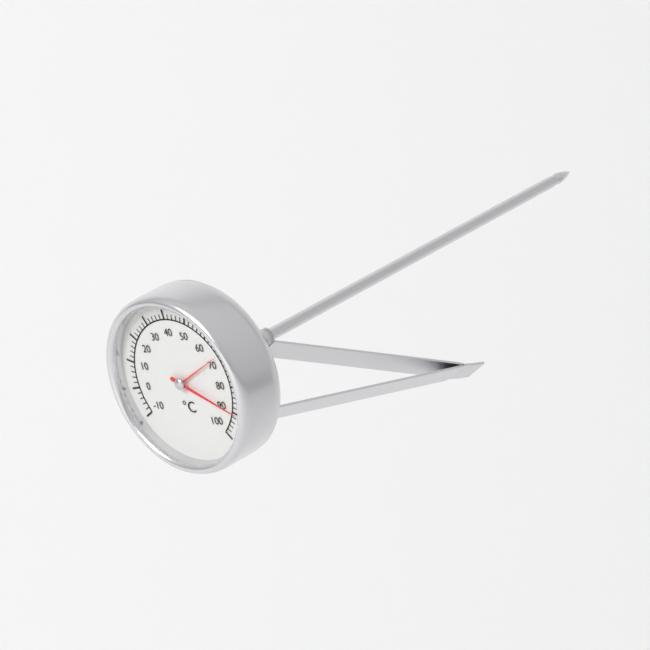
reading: 90 °C
